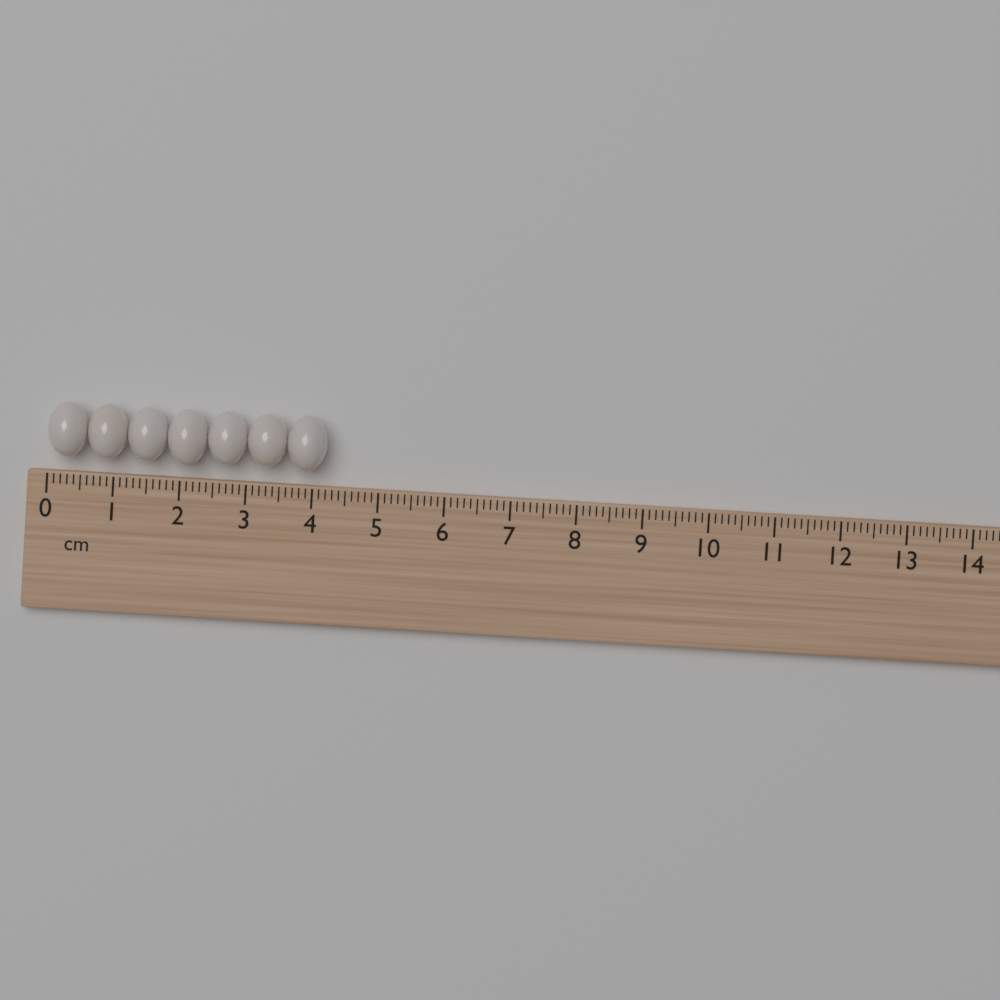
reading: 4.2 cm
